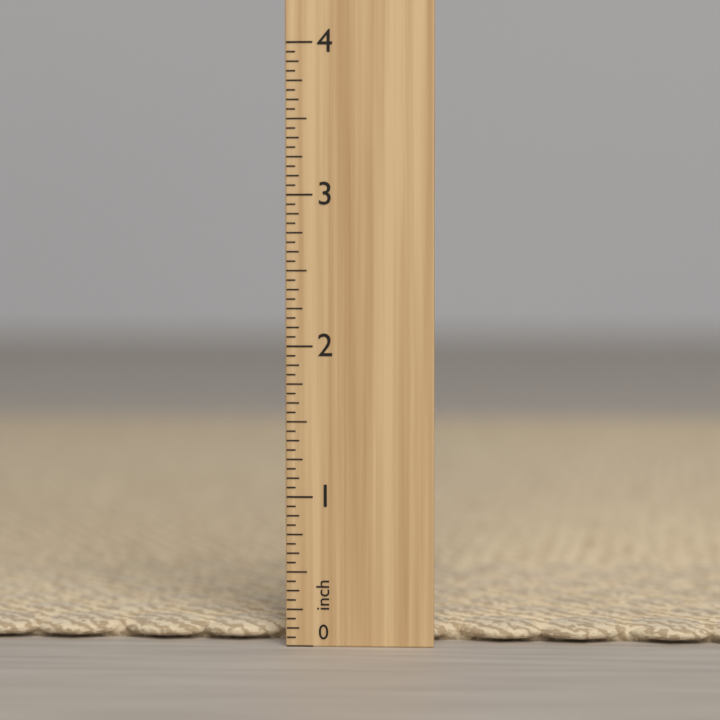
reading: 0.1250 in
